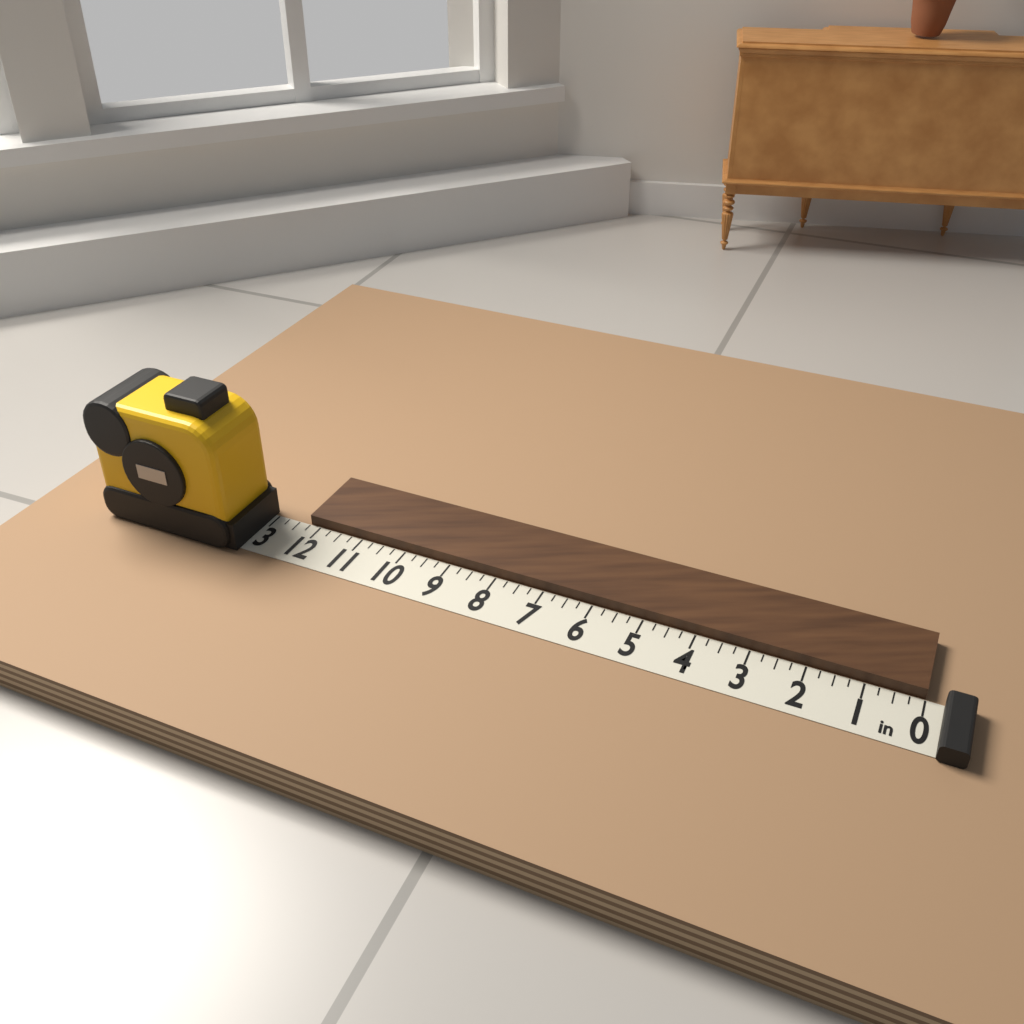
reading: 12.25 in
